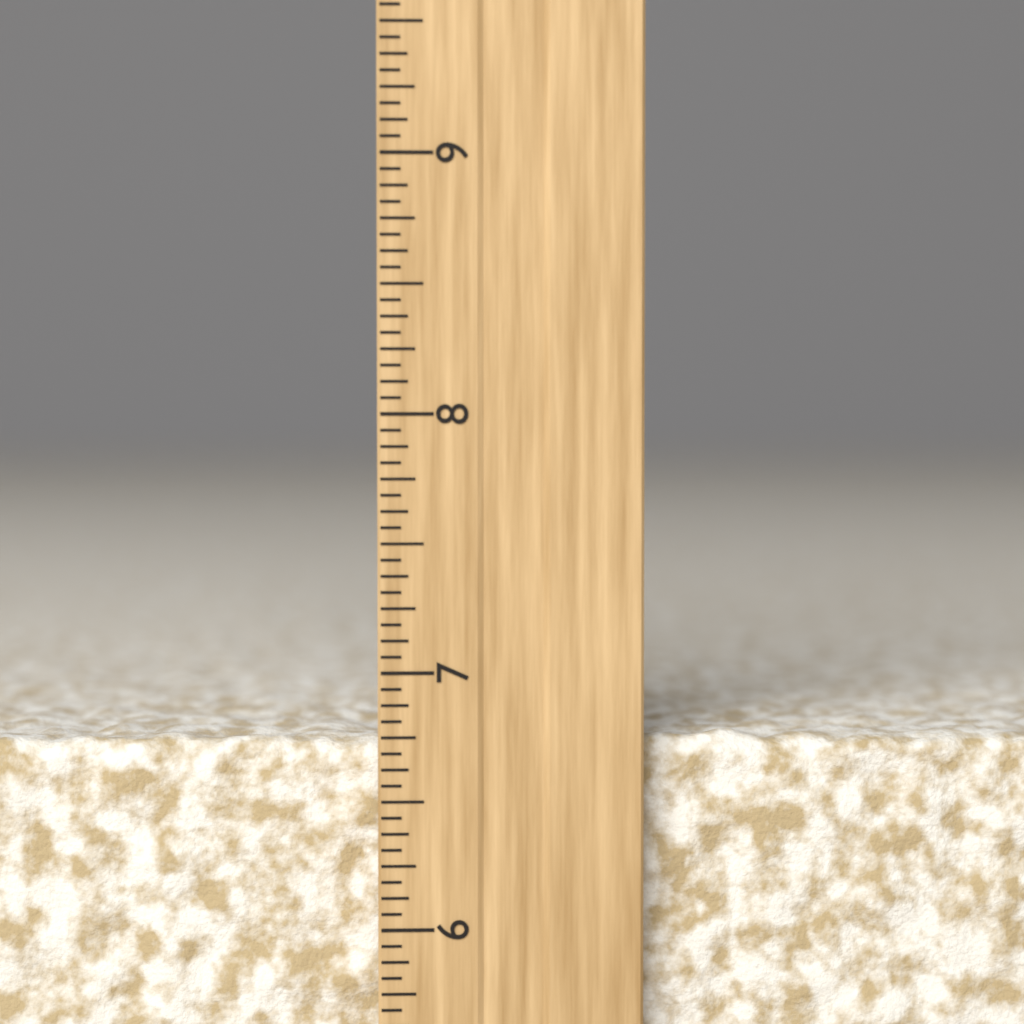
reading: 6.7500 inch
